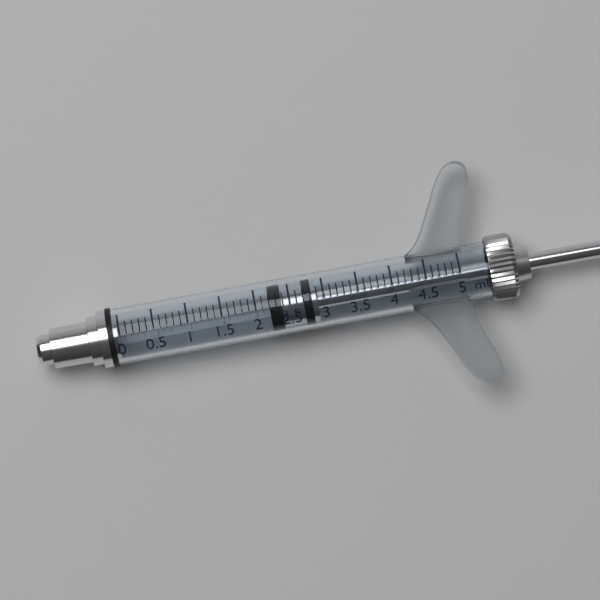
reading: 2.2 ml
